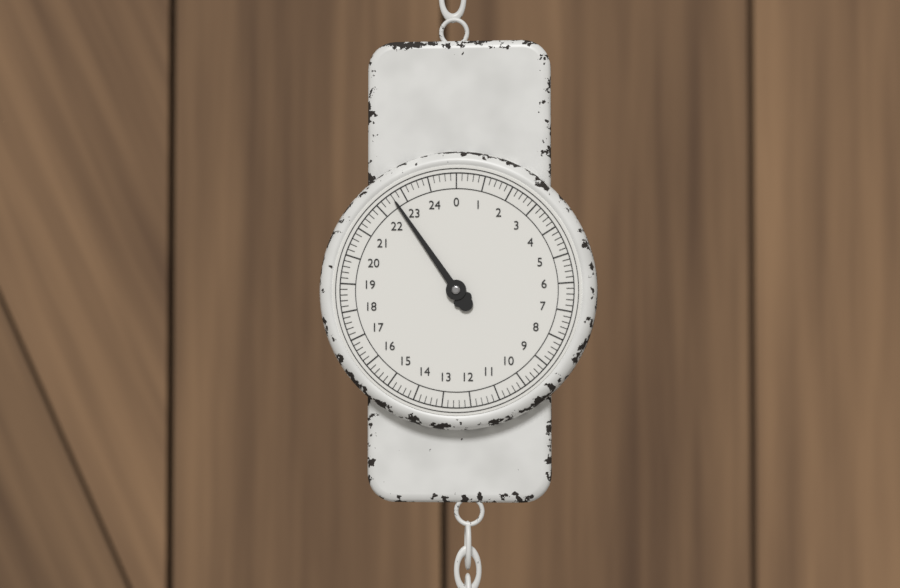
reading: 22.6 (no unit)
